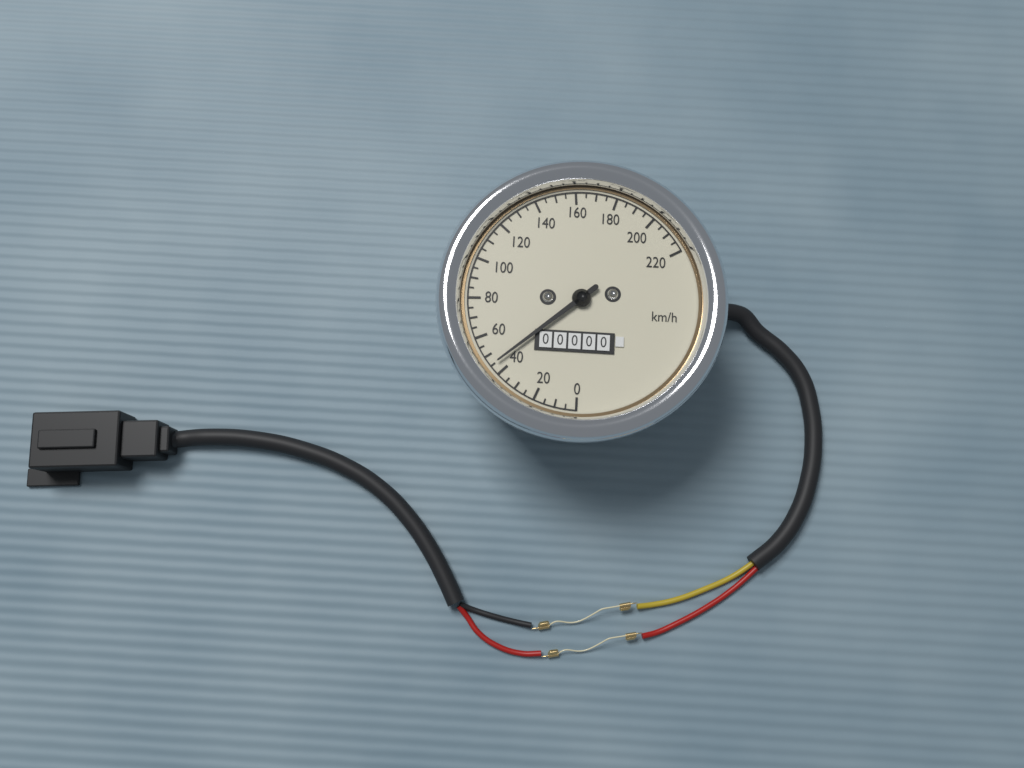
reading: 45 km/h
